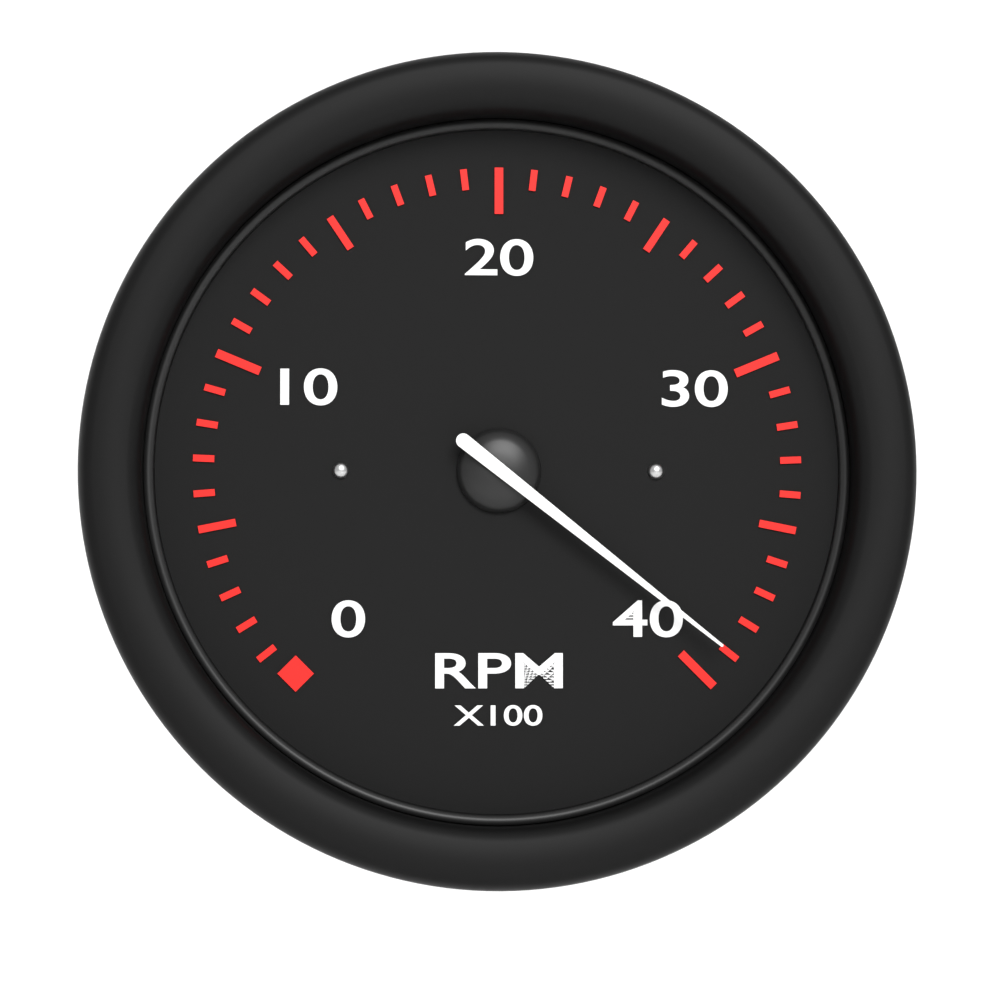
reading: 39 RPM x100
